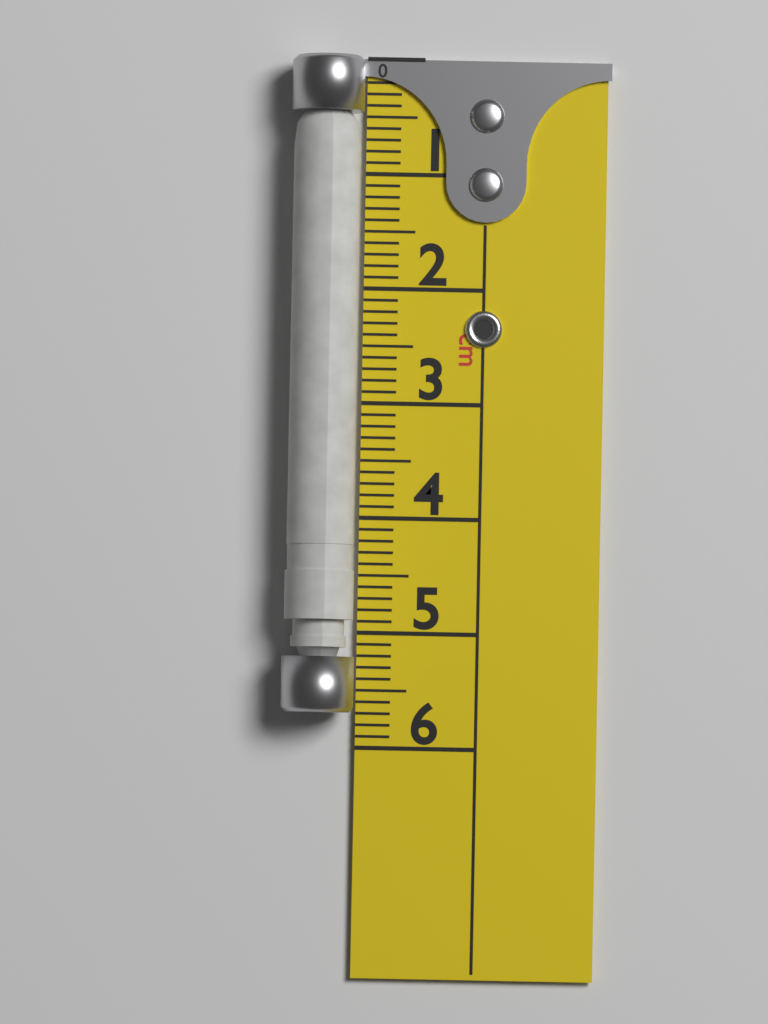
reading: 5.7 cm
